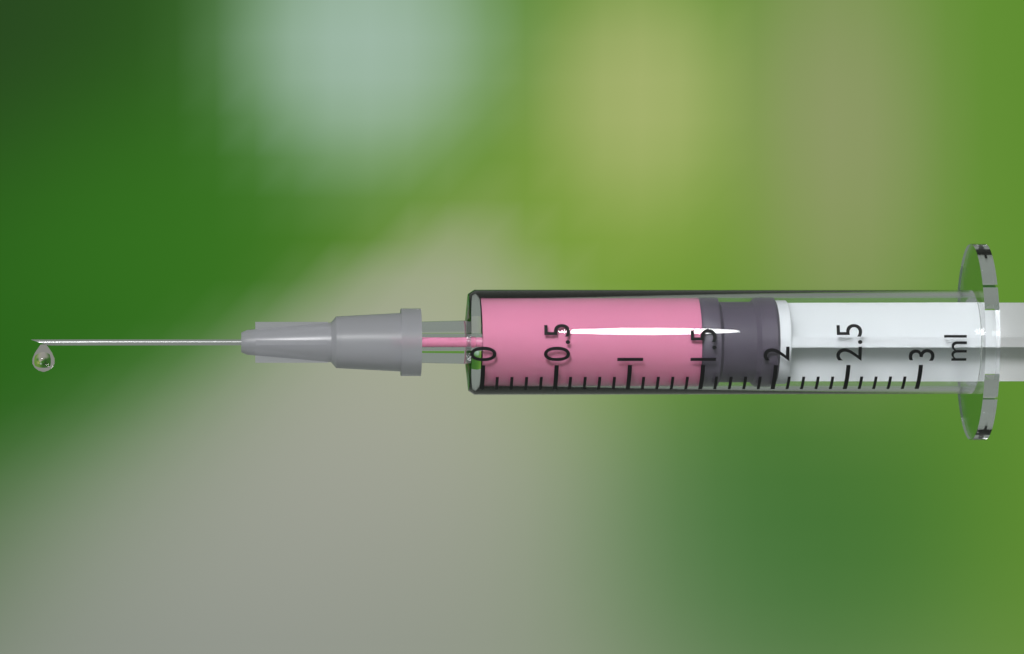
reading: 1.5 ml
